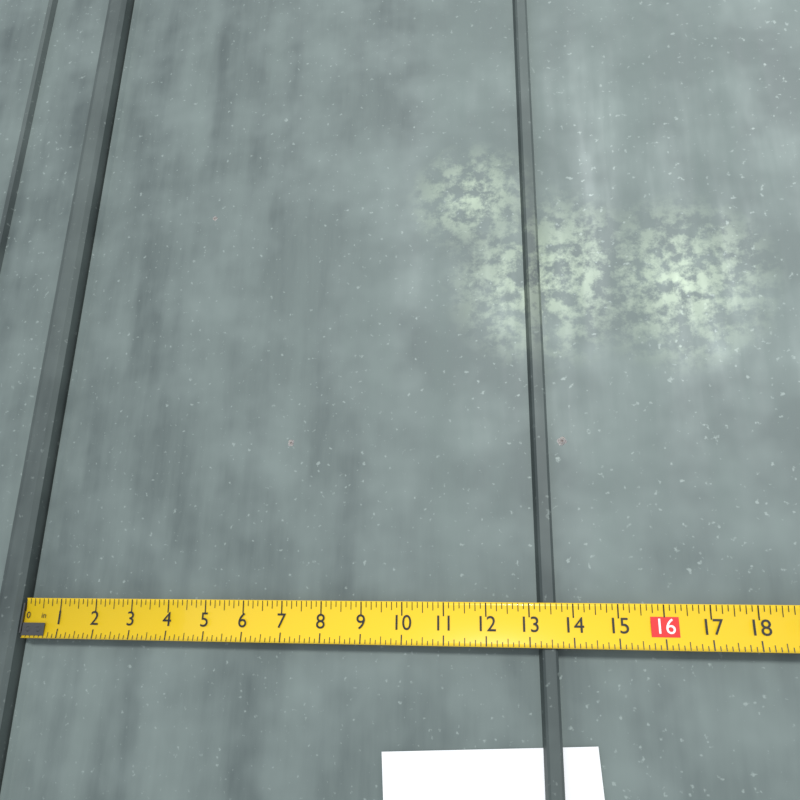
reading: 13.625 in
